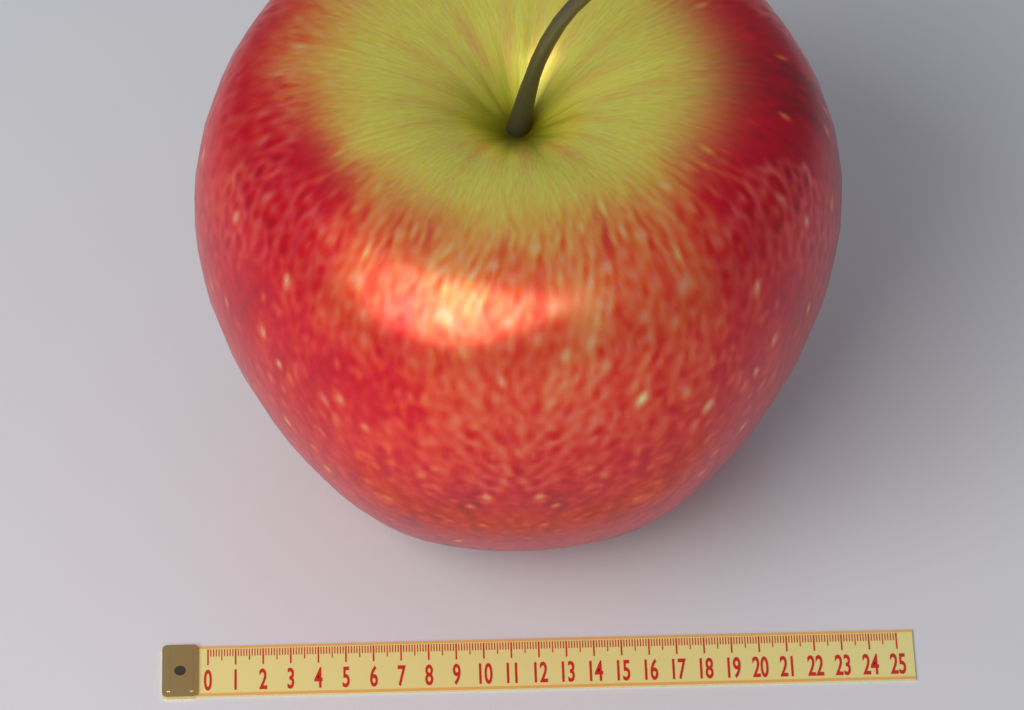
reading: 23.1 (no unit)
